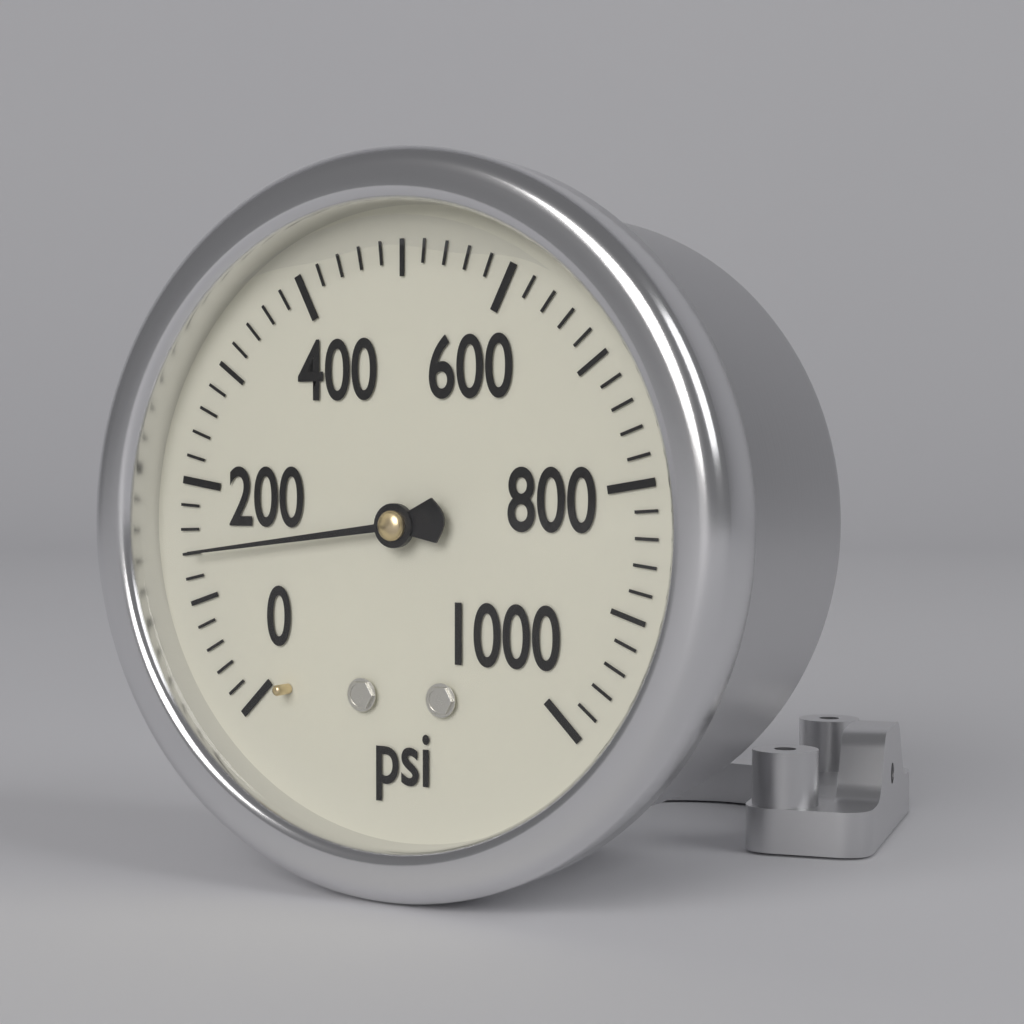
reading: 140 psi
